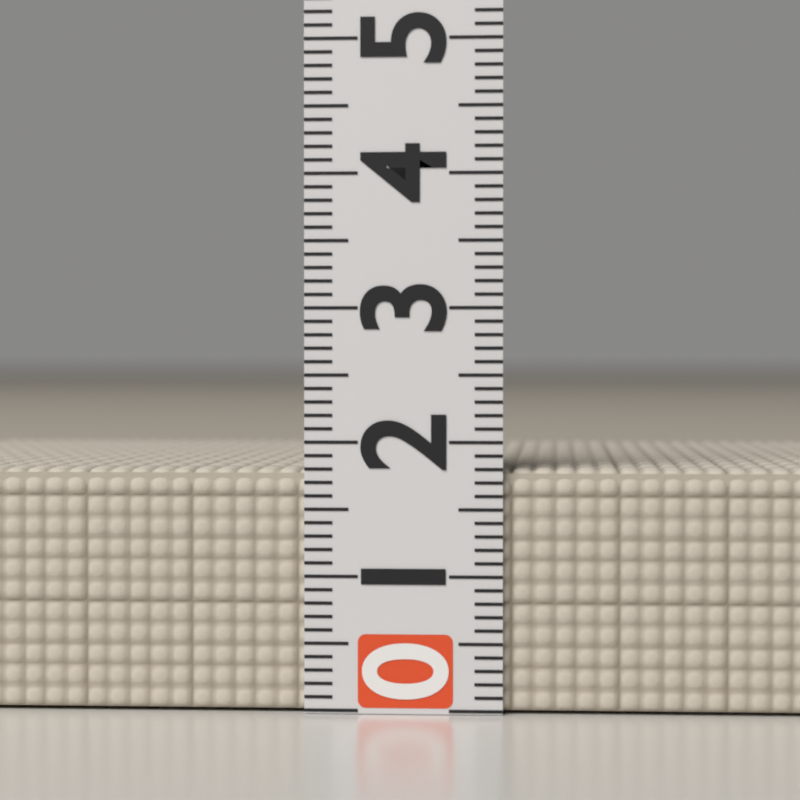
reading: 1.8 (no unit)
